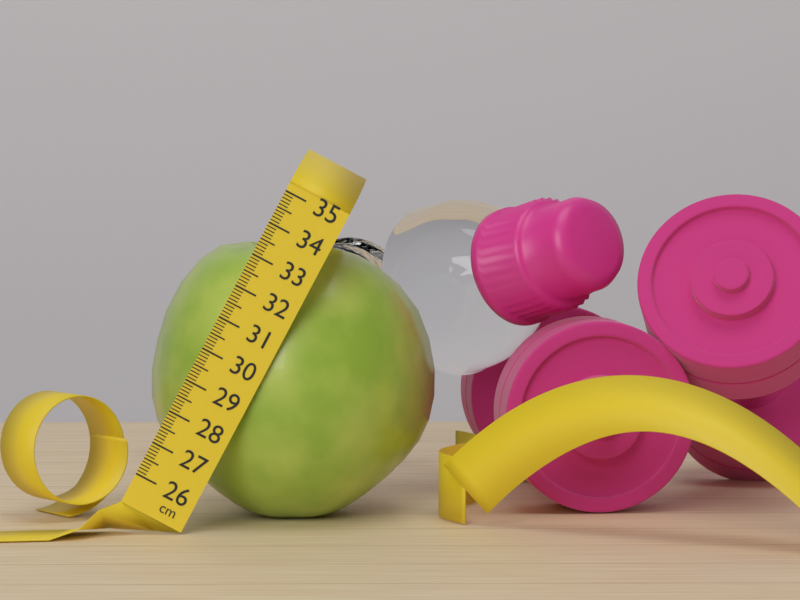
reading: 34.2 cm
